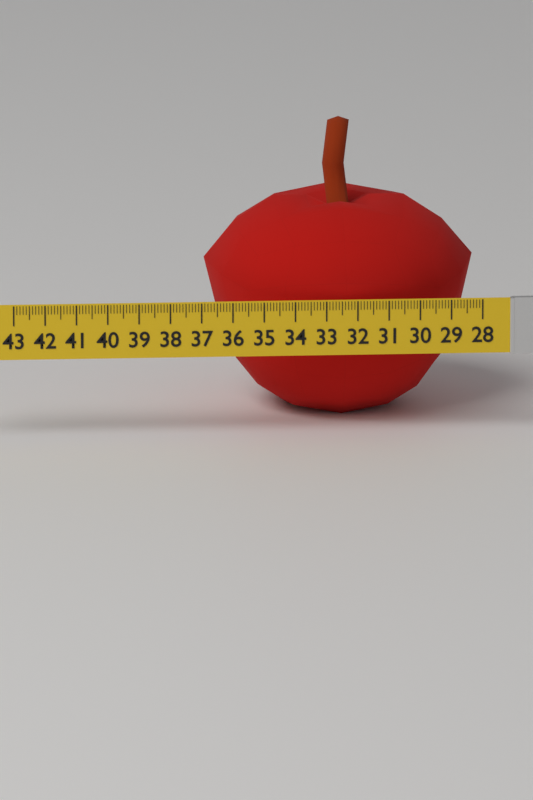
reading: 36.7 (no unit)
